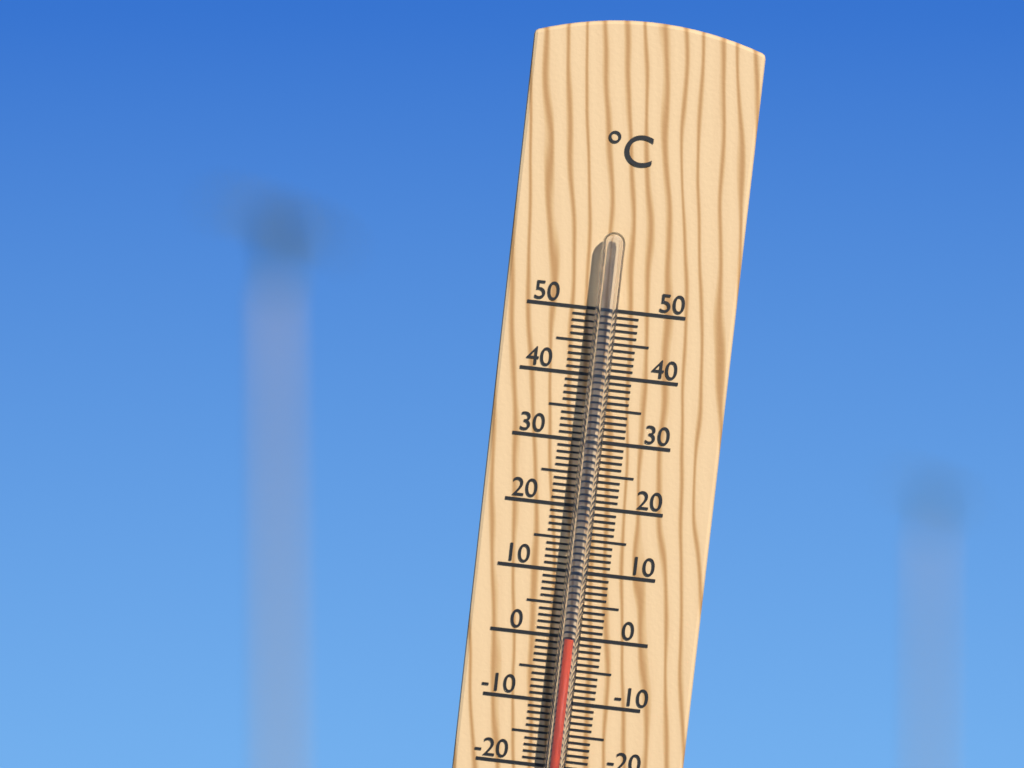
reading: 0 °C
